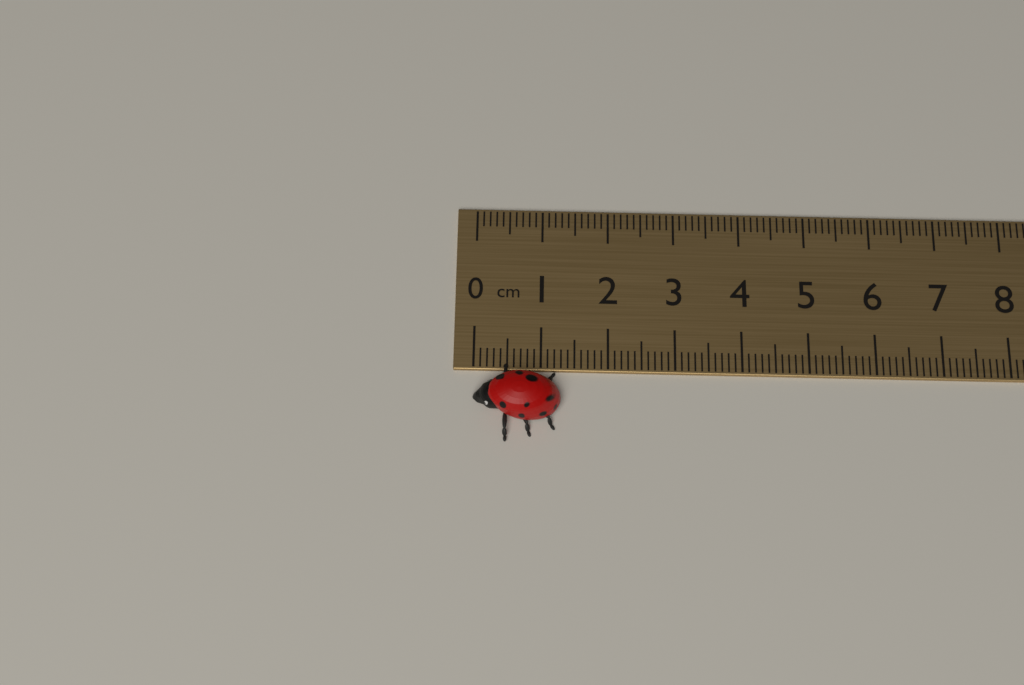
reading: 1.3 cm
